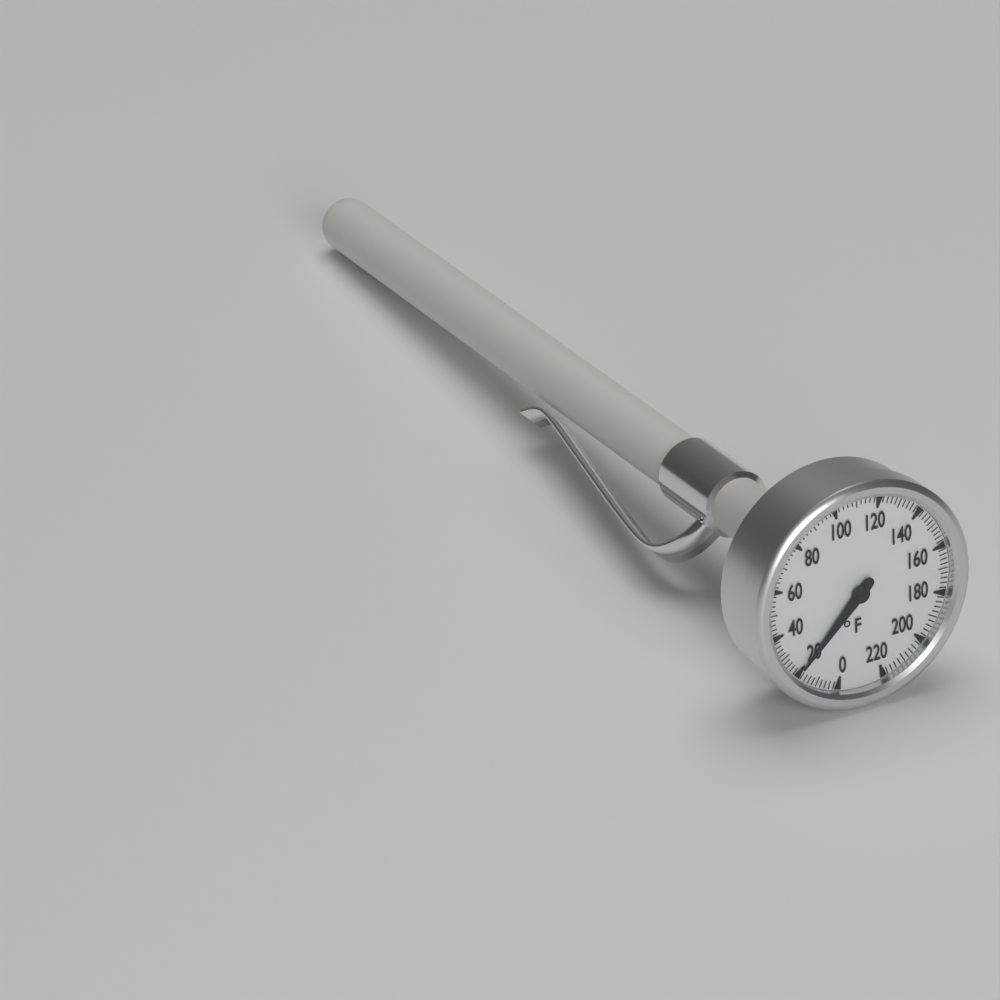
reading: 20 °F
